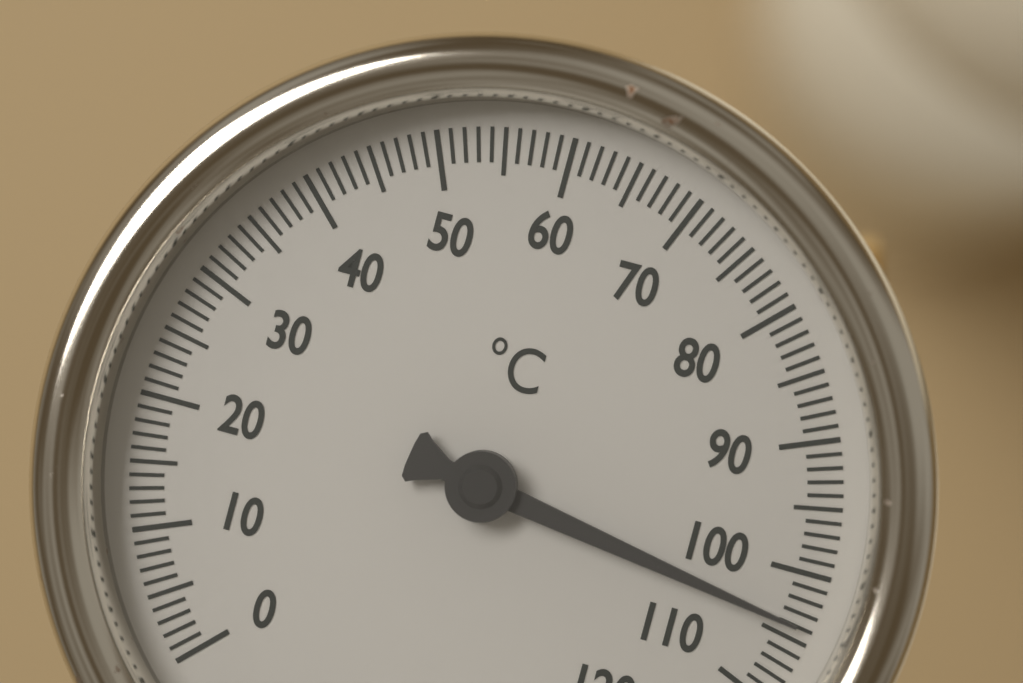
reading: 104 °C
